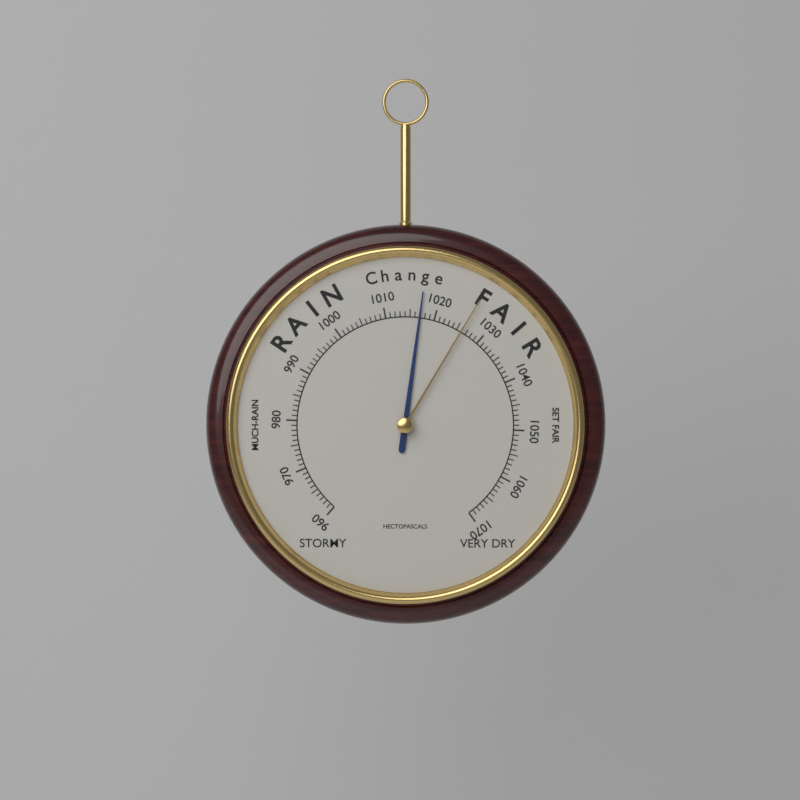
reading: 1017 hPa
